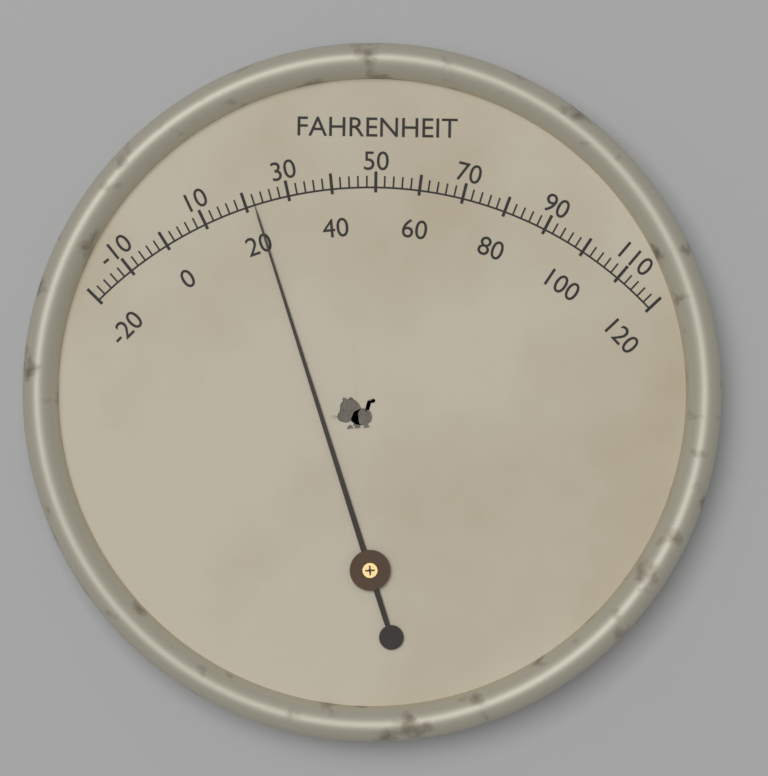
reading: 22 °F
